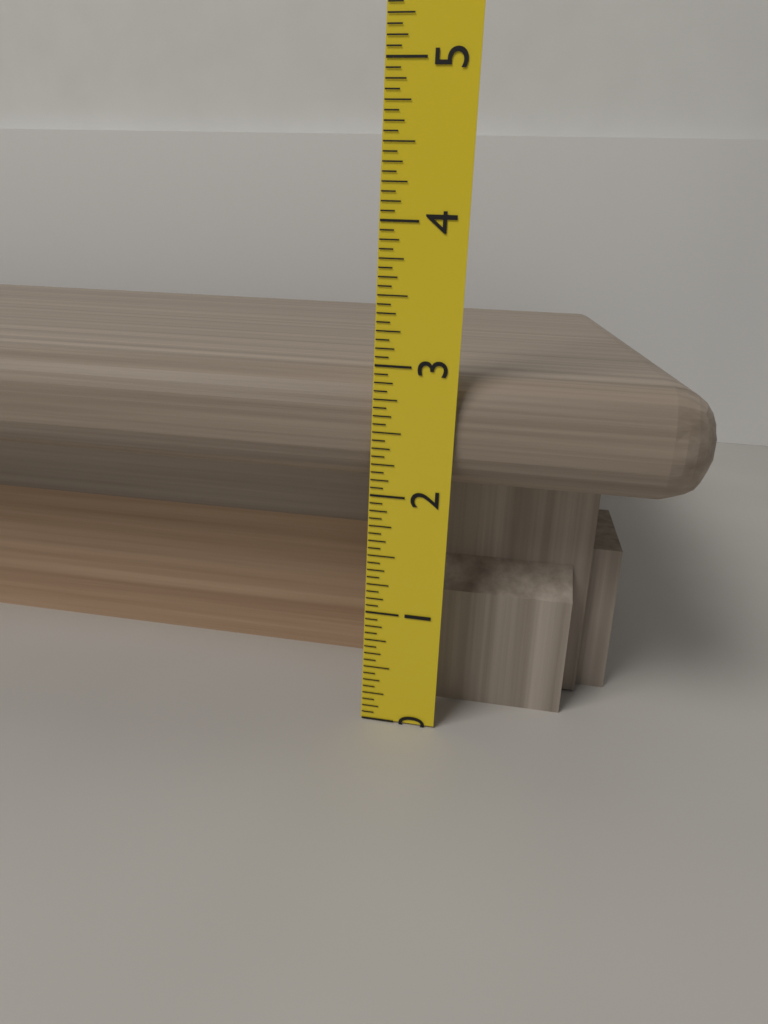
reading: 2.9375 (no unit)
